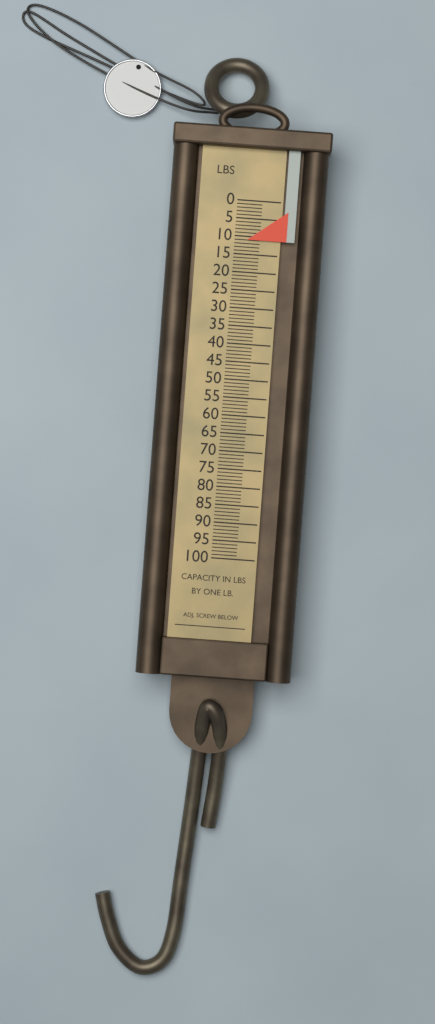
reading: 11 lb
